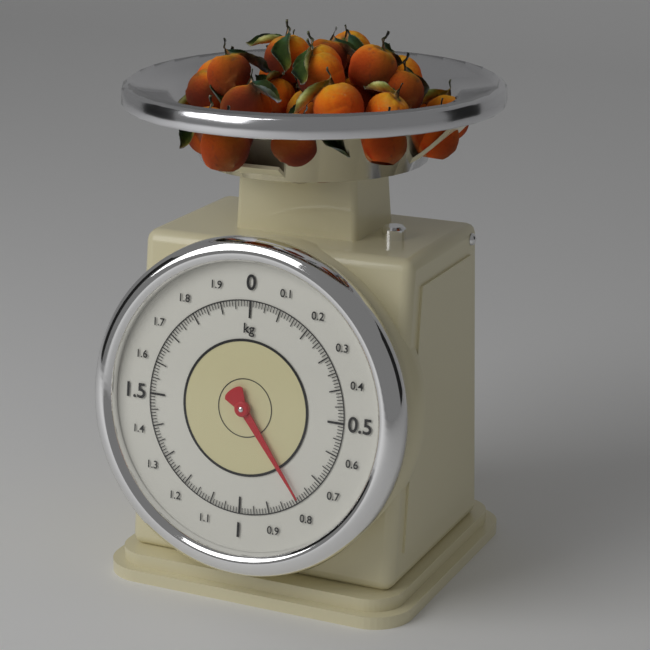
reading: 0.79 kg
